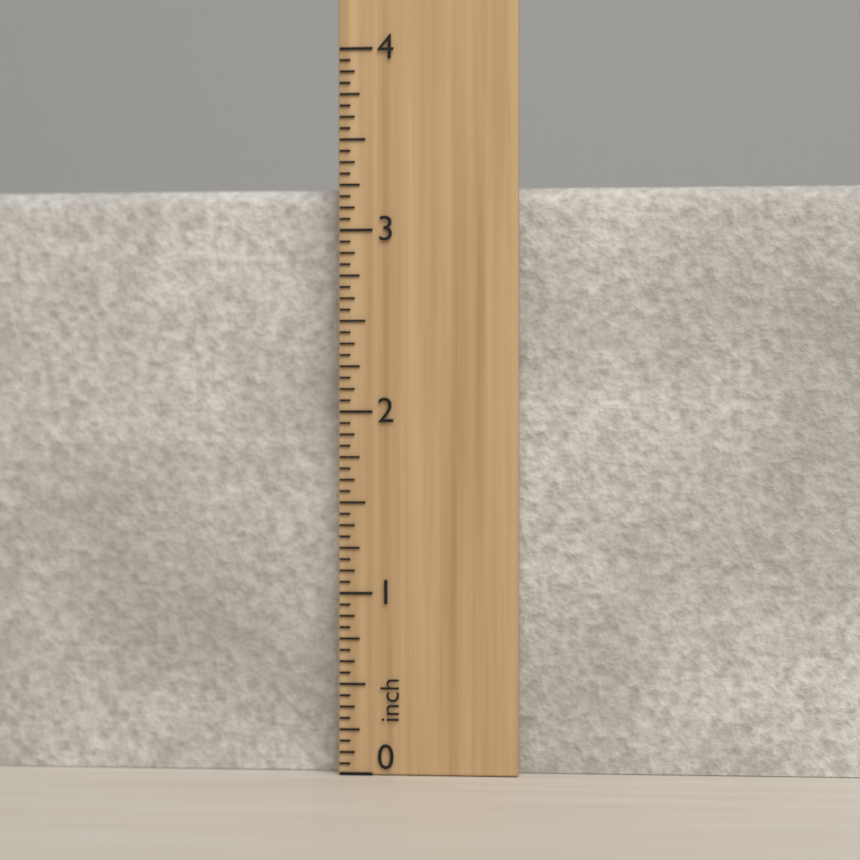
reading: 3.2500 inch
